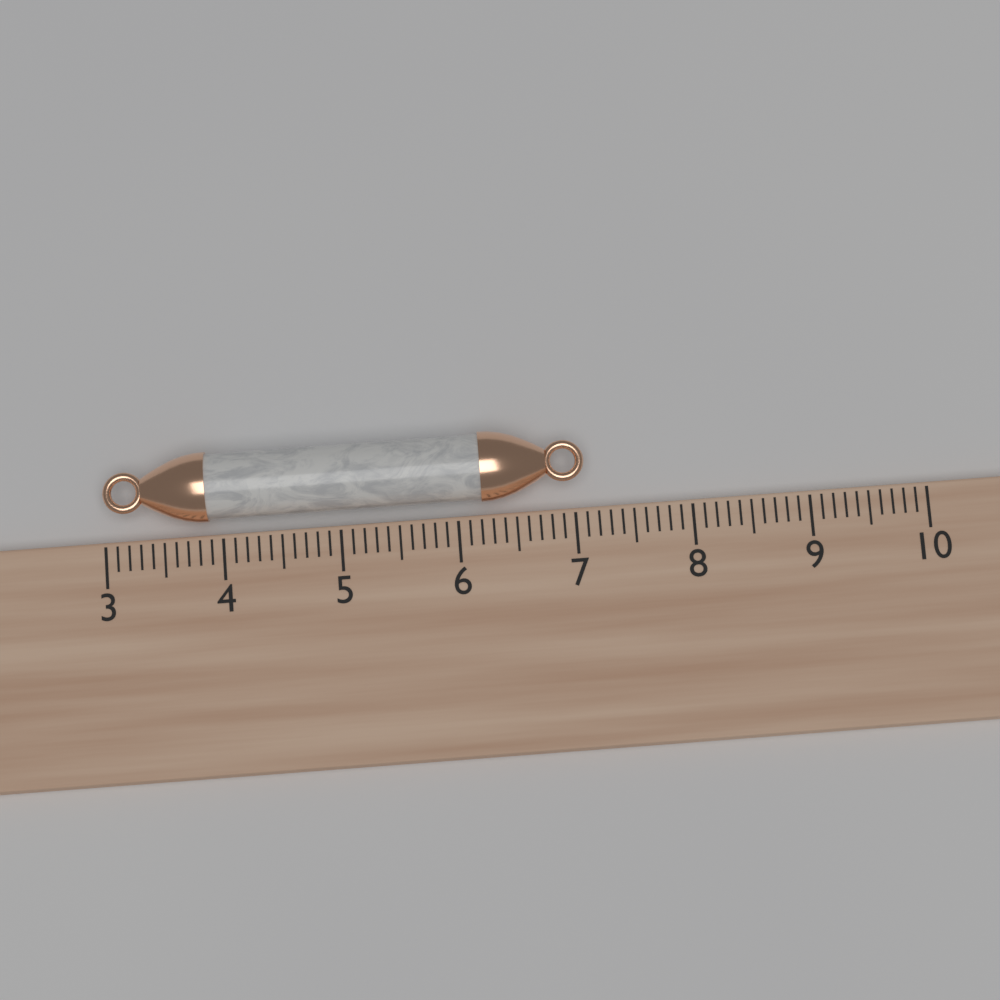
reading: 7.1 (no unit)
